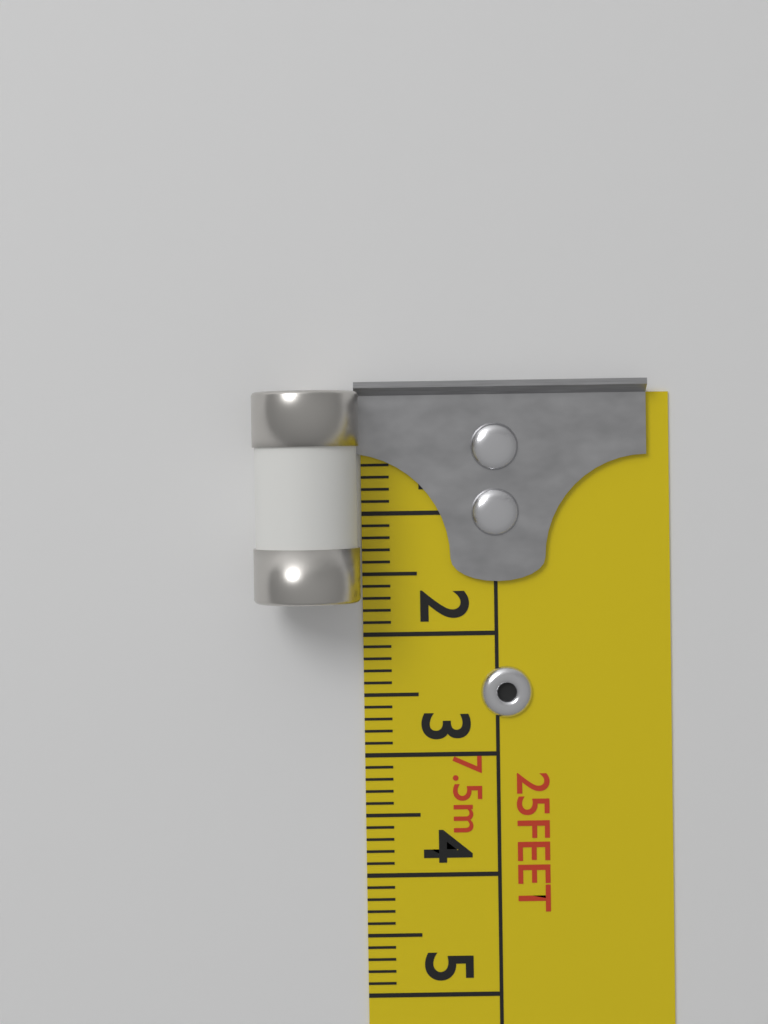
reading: 1.7 cm
